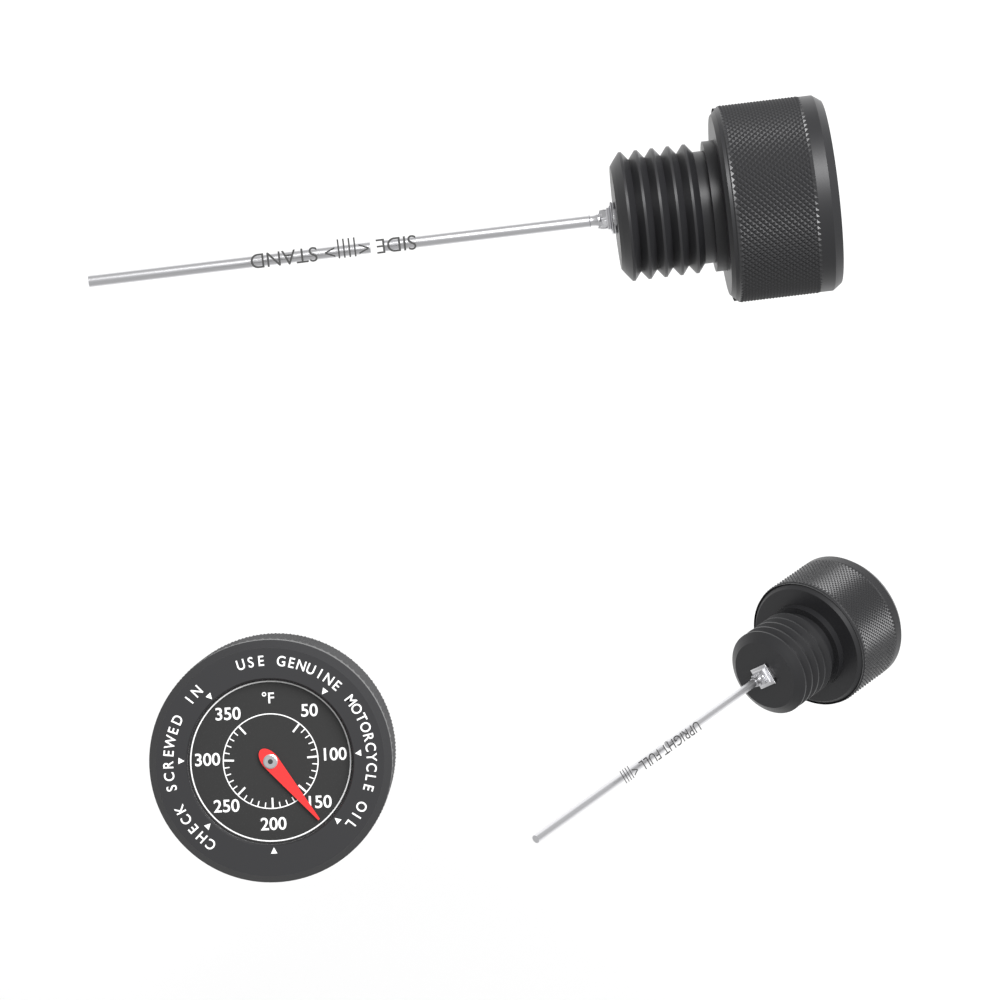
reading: 160 °F
